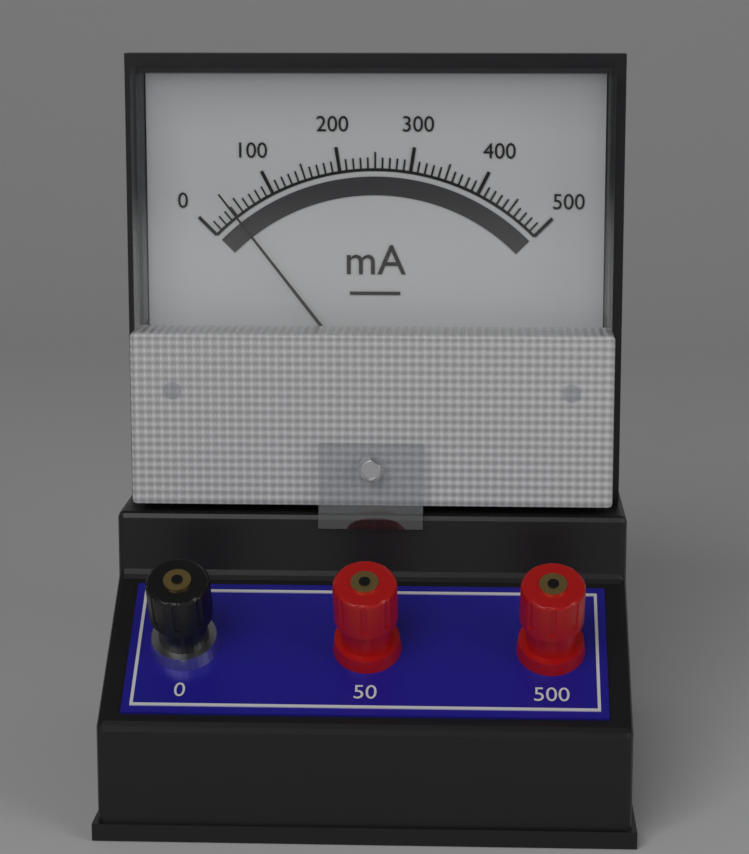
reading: 40 mA
